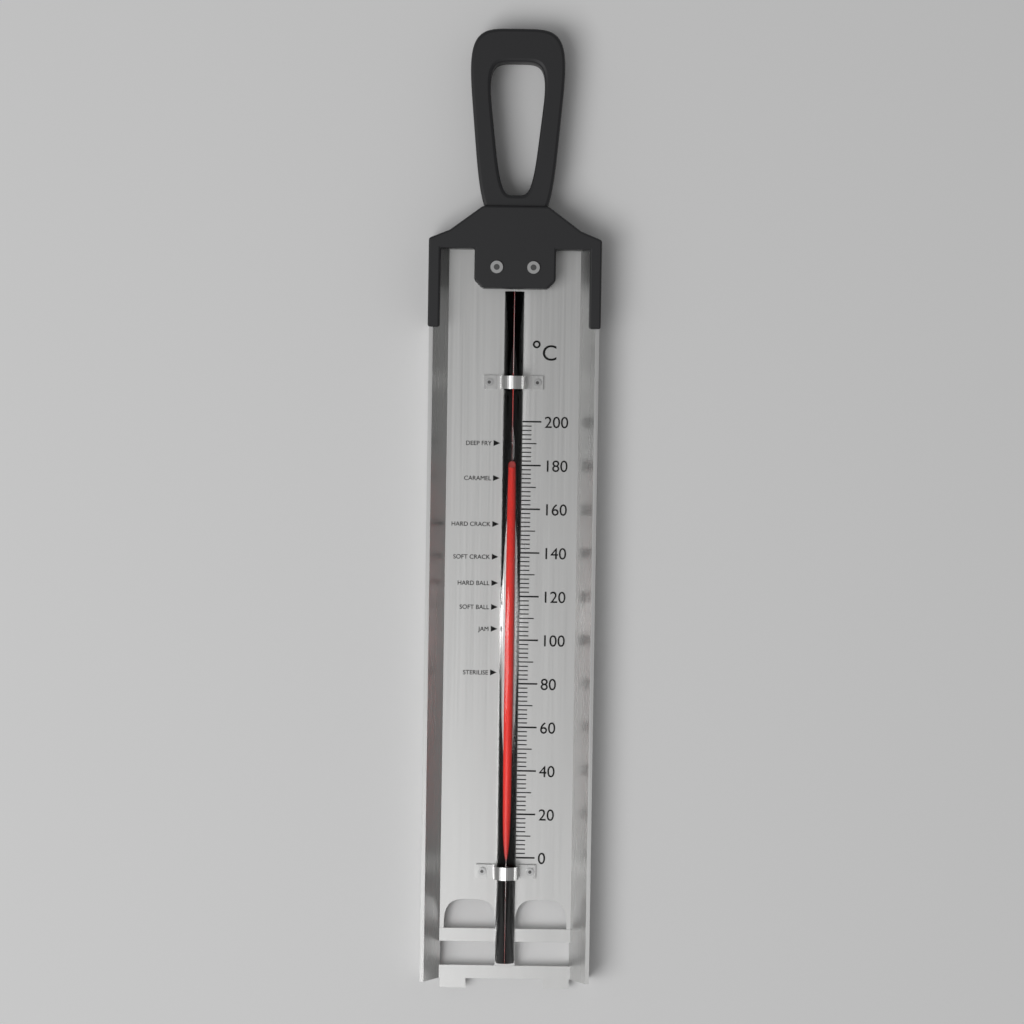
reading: 178 °C
